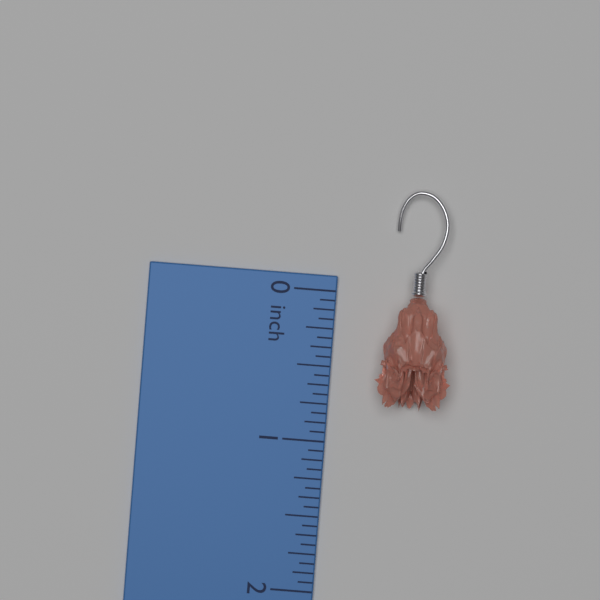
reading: 0.7500 inch
